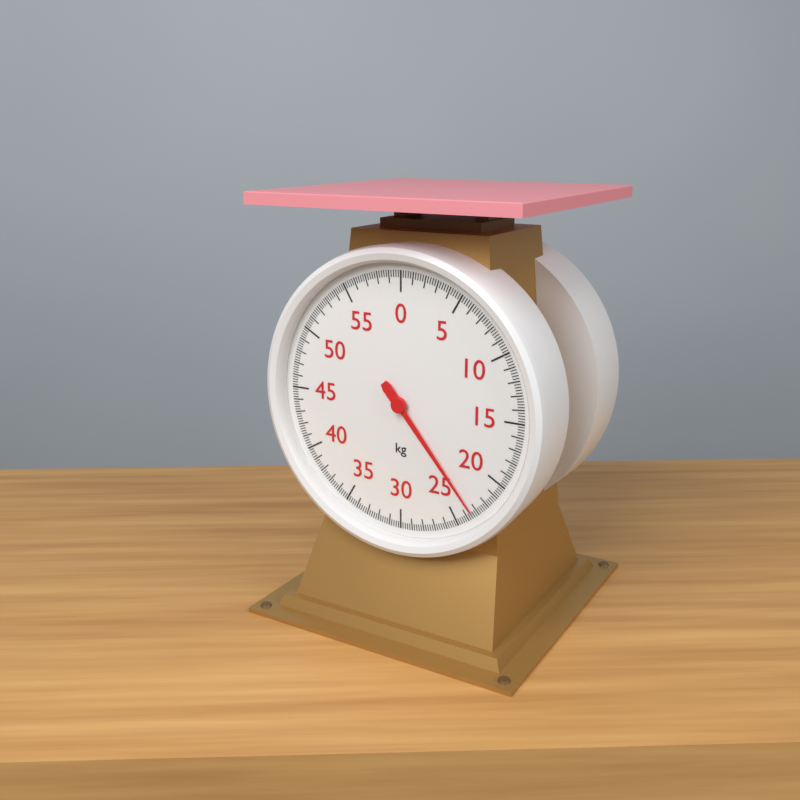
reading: 23.4 kg
